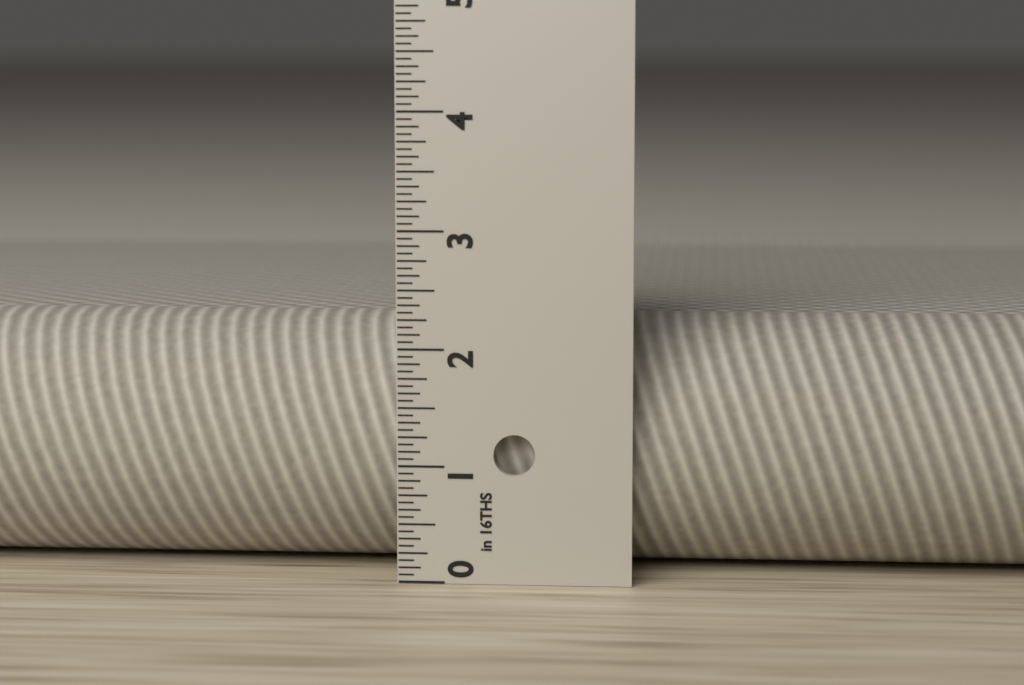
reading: 2.1875 in
